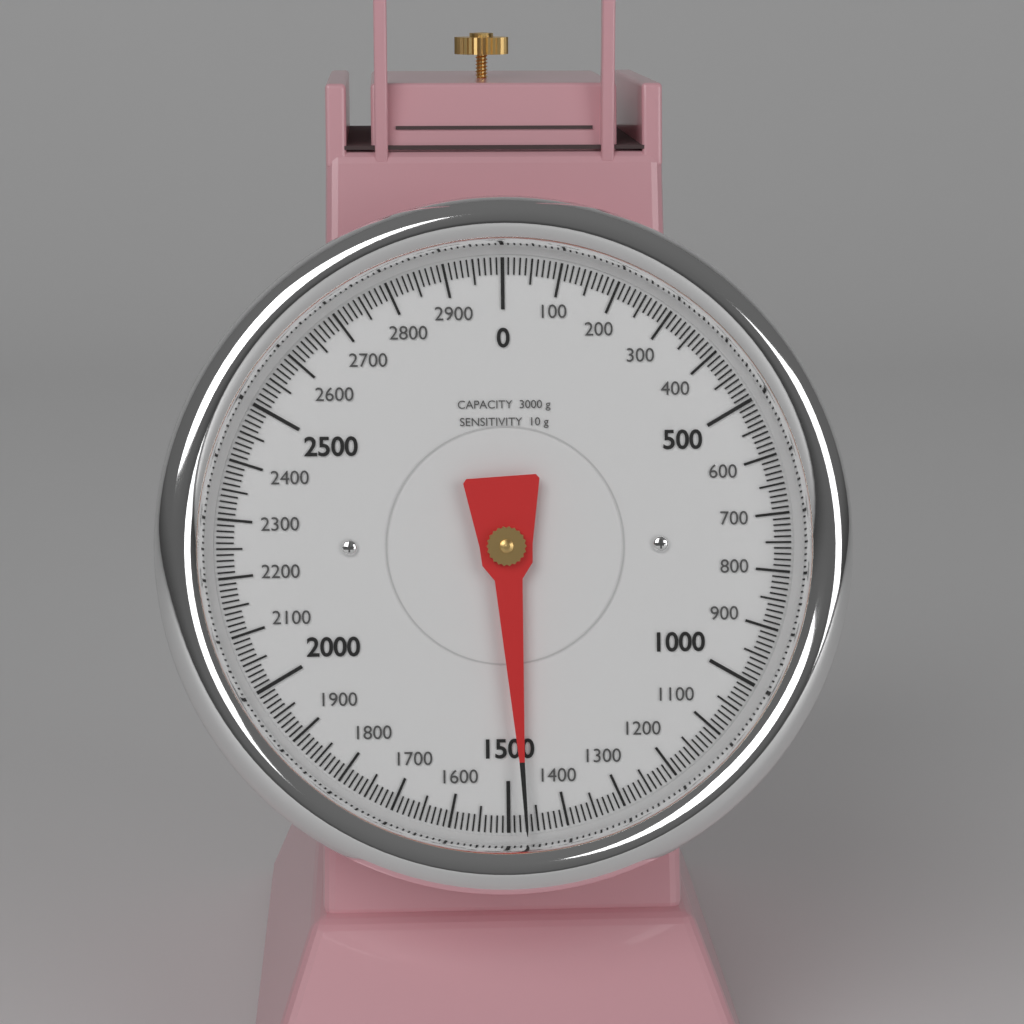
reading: 1470 g
